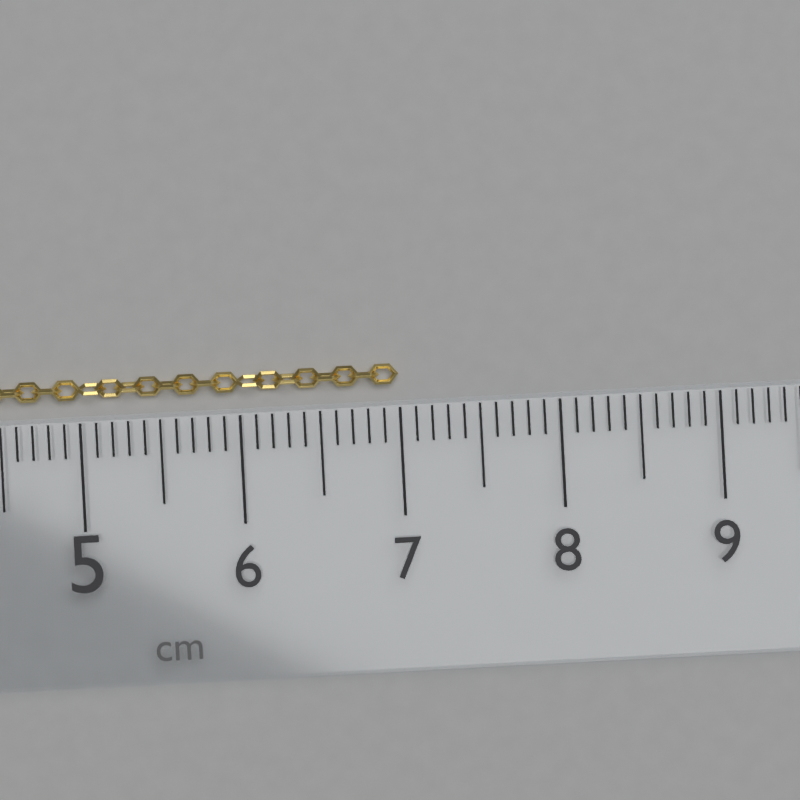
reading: 7.0 cm
